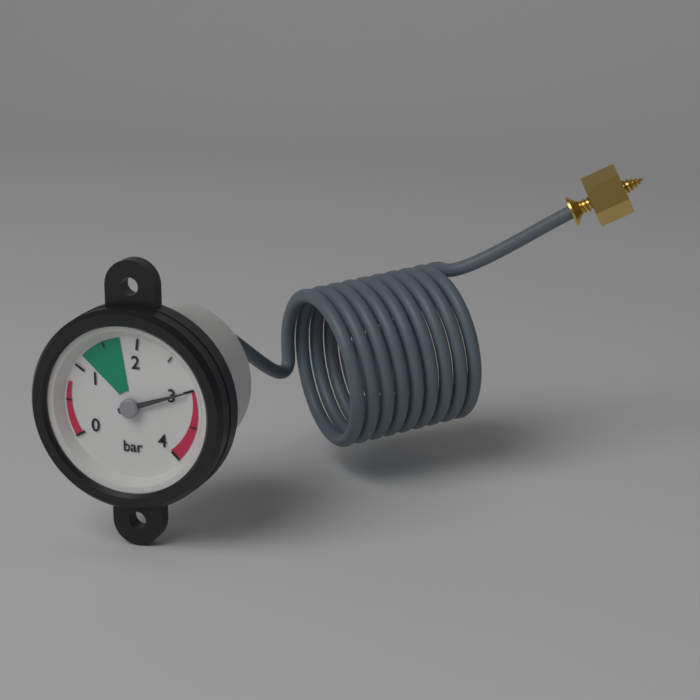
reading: 3.0 bar
